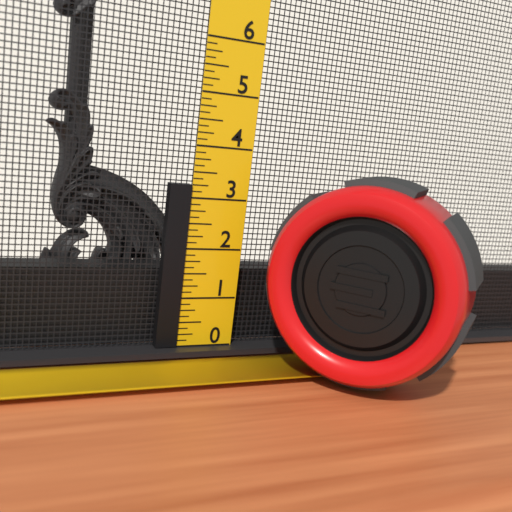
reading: 3.250 (no unit)
